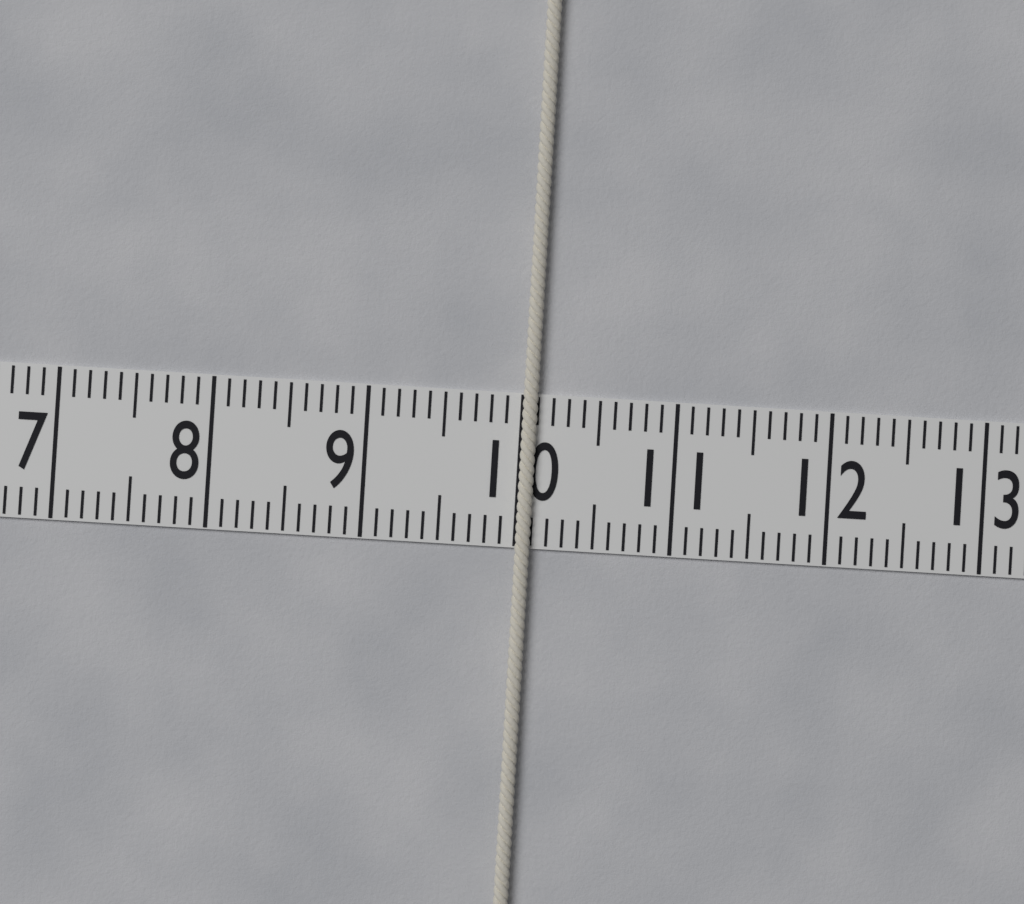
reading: 10.1 (no unit)
